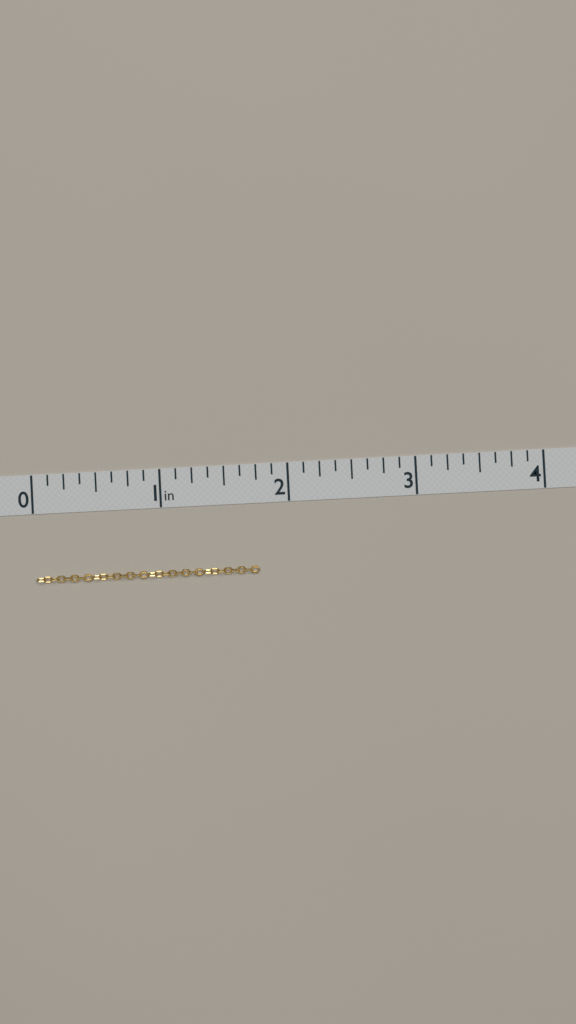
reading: 1.750 in
